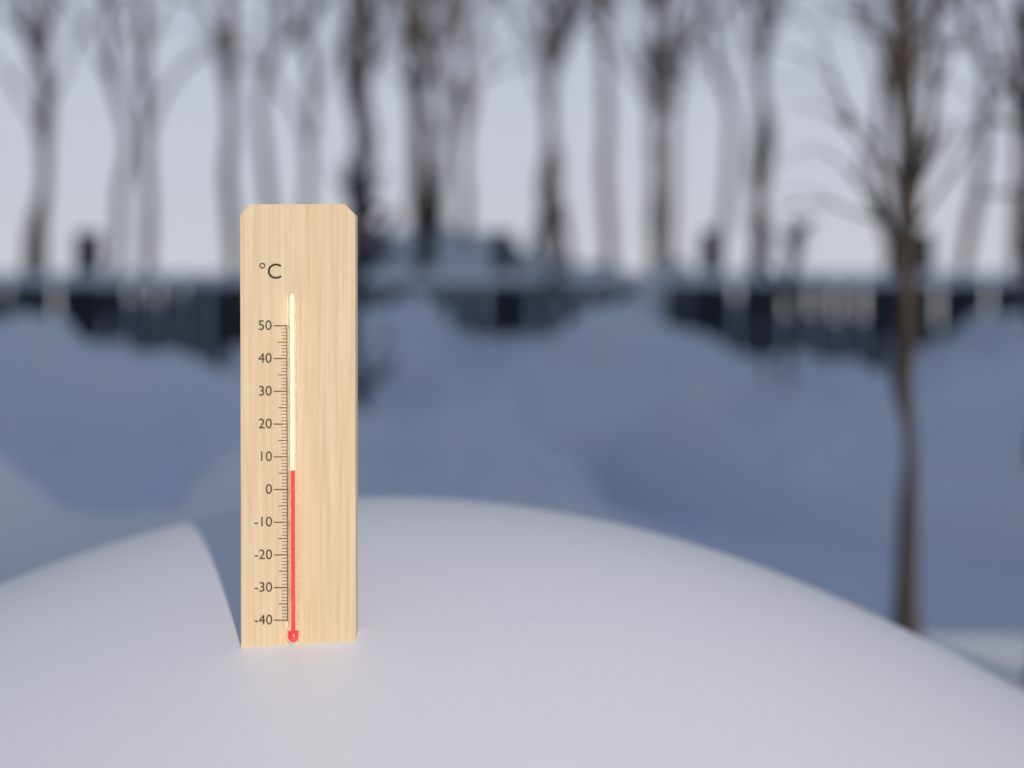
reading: 6 °C
